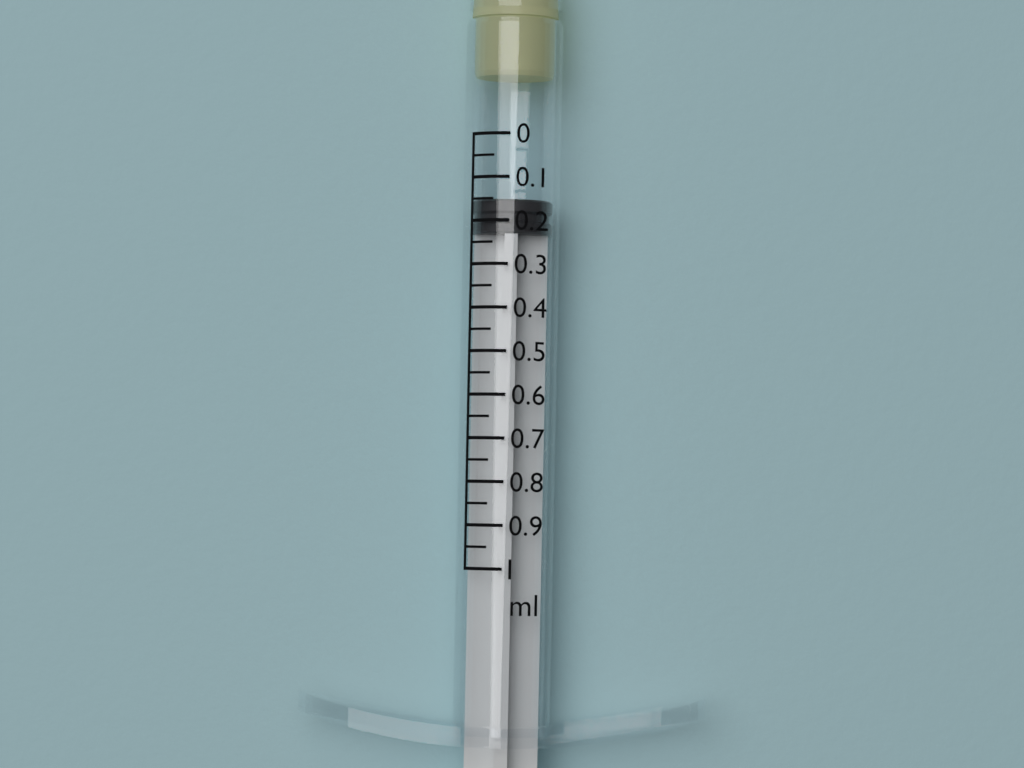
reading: 0.15 ml
